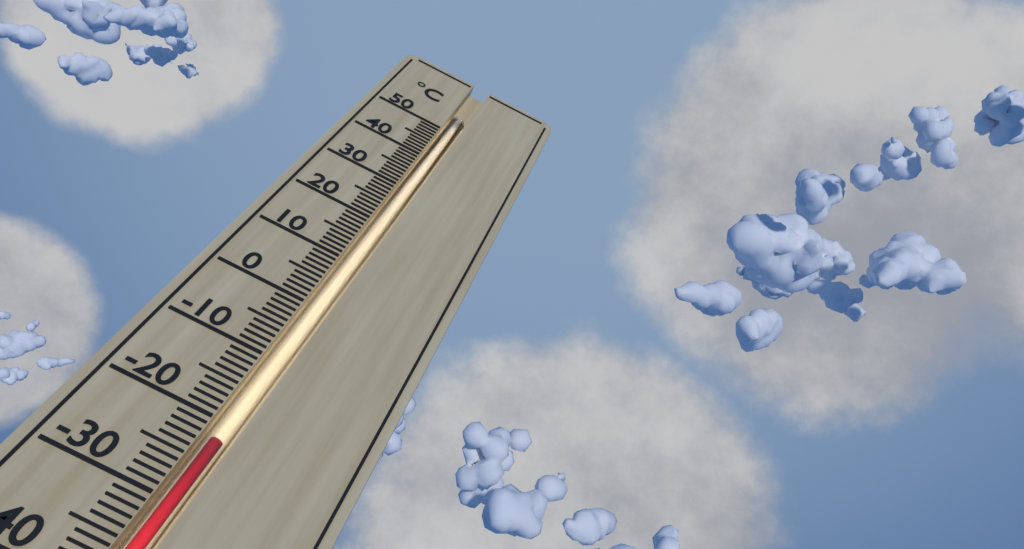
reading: -22 °C
